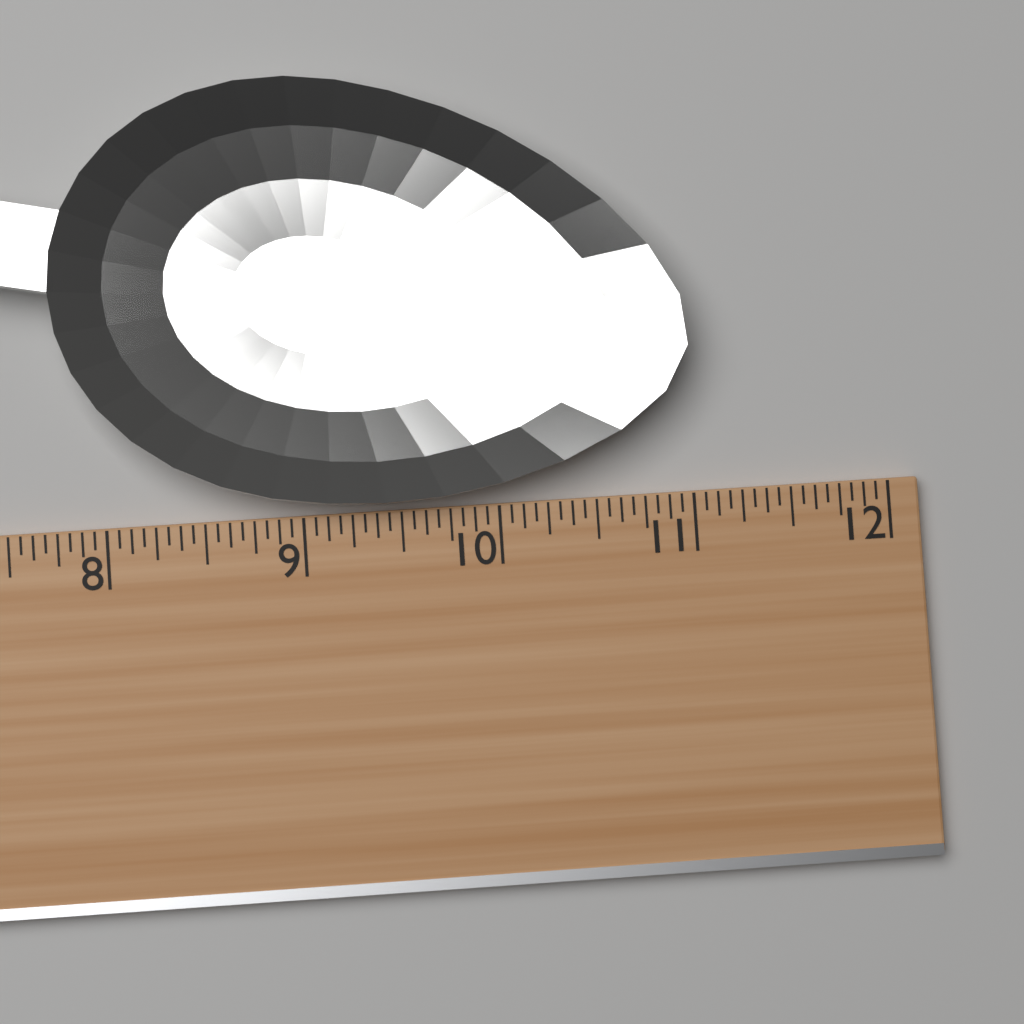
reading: 11.0000 (no unit)
